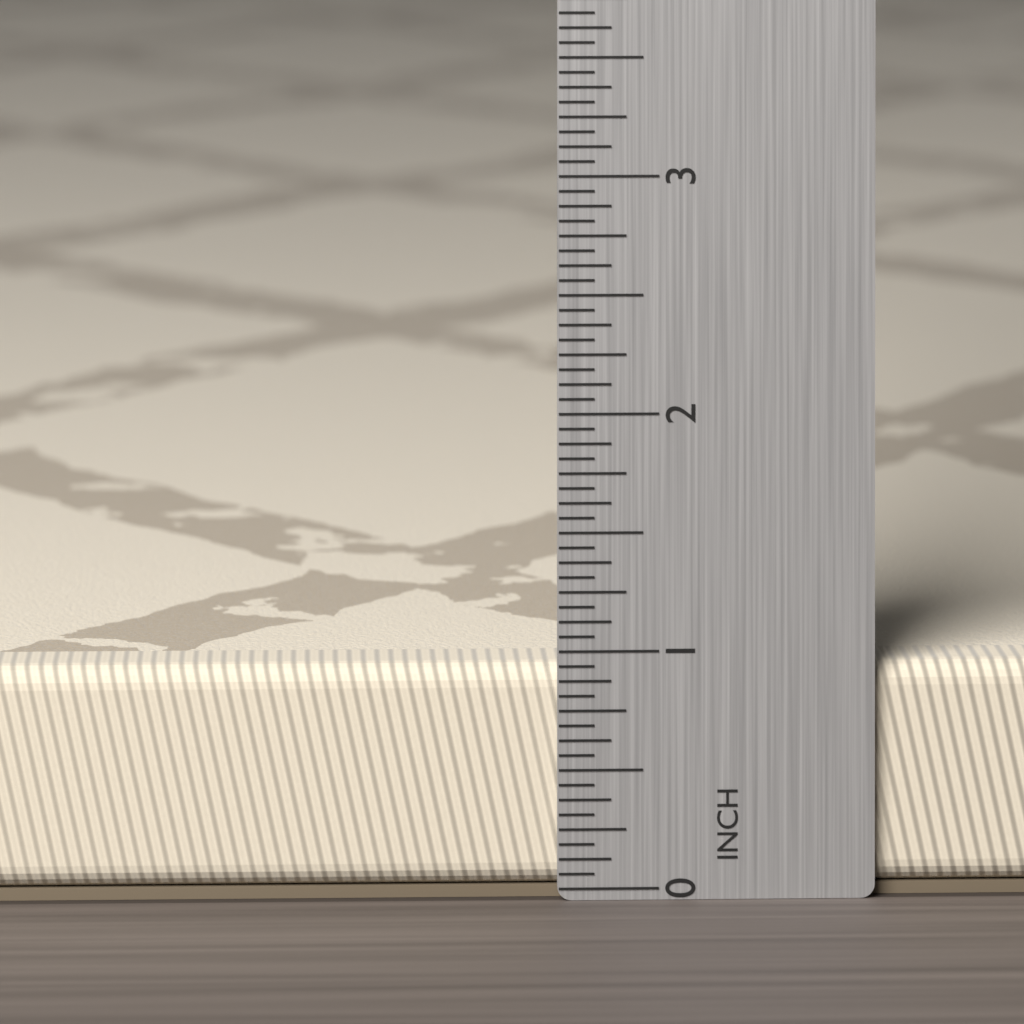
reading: 0.9375 in
